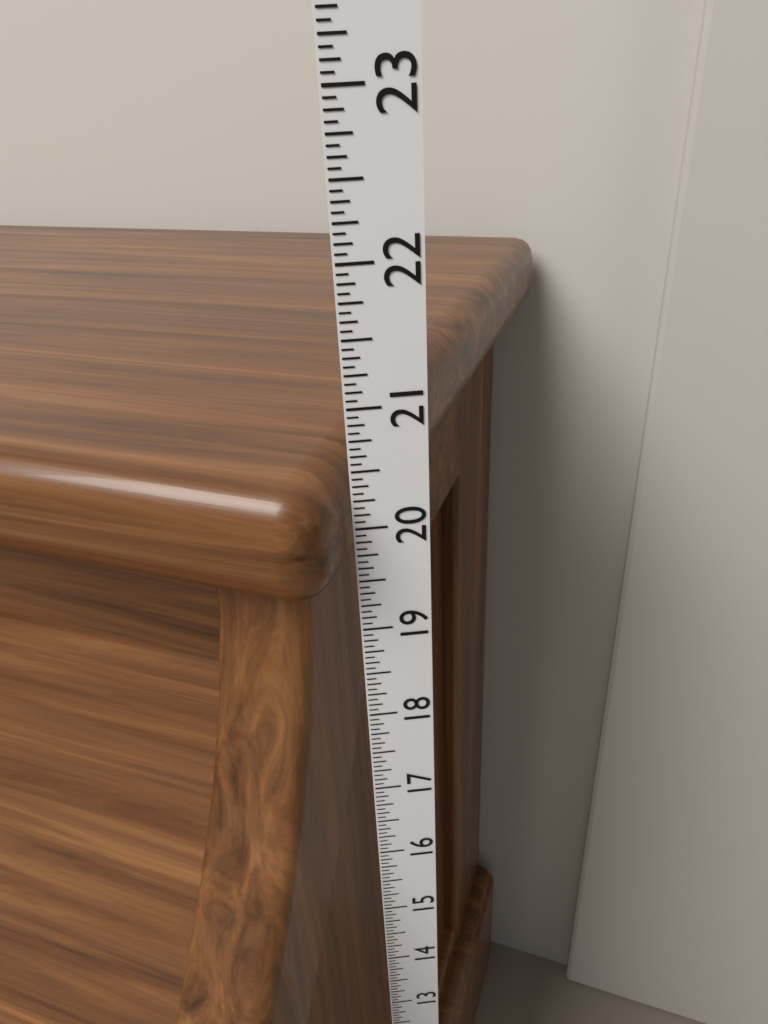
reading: 20.5625 in
